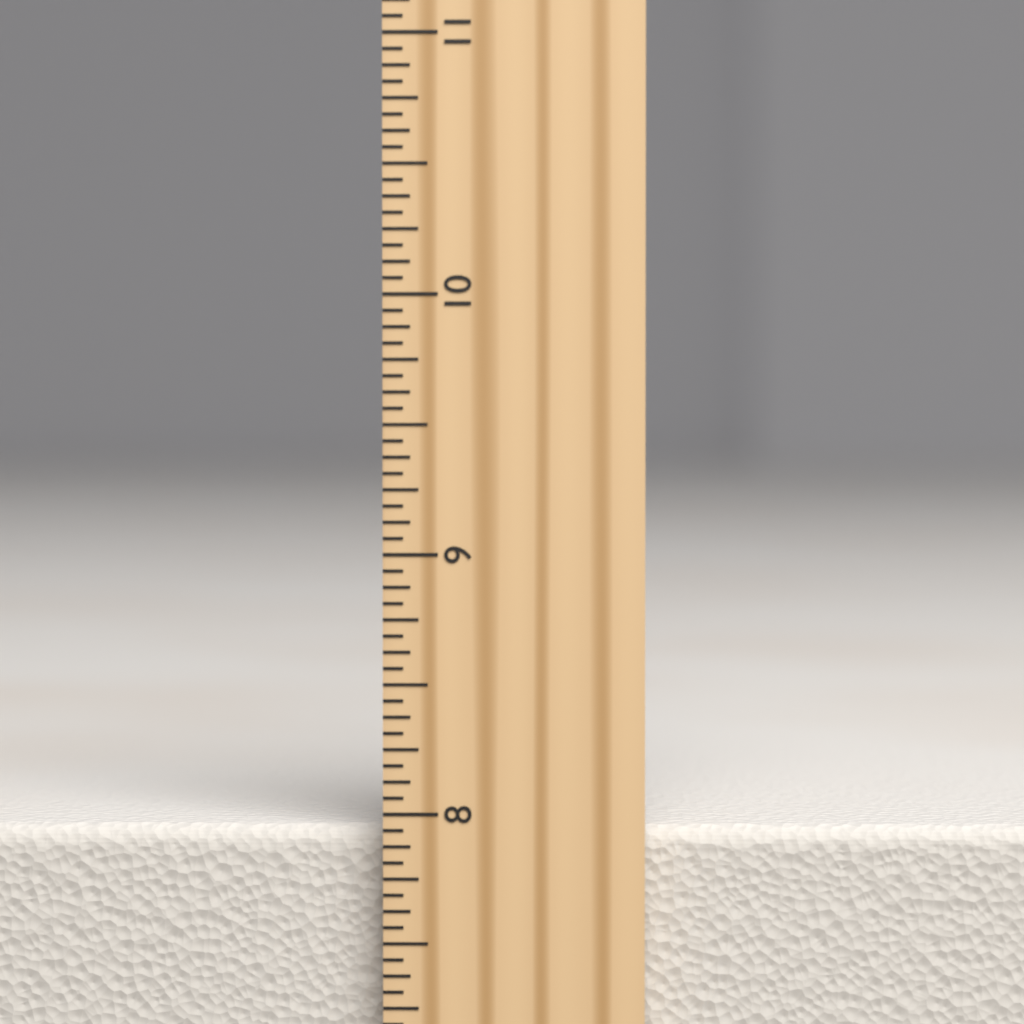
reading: 7.9375 inch
